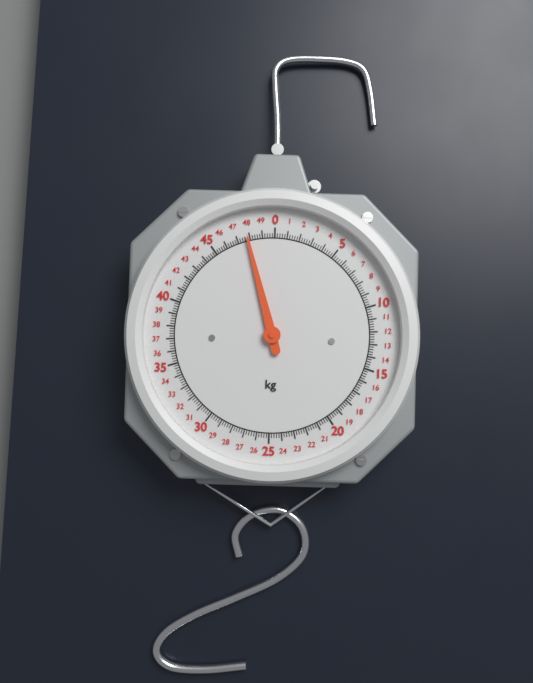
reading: 47.8 kg
